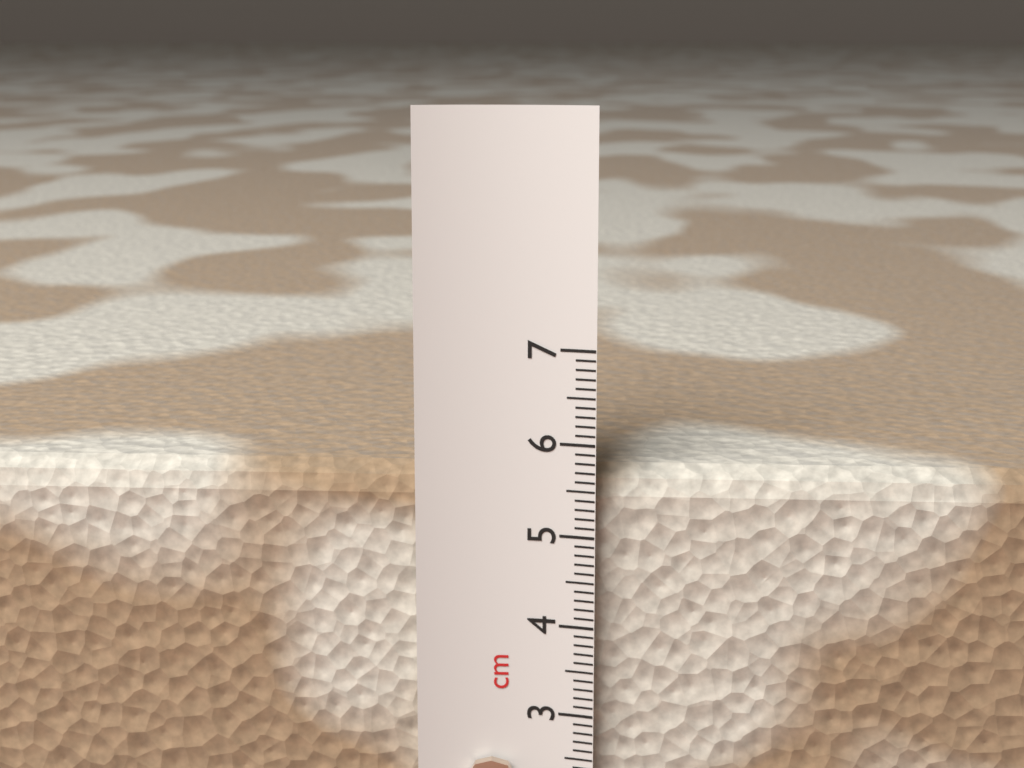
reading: 5.7 cm
